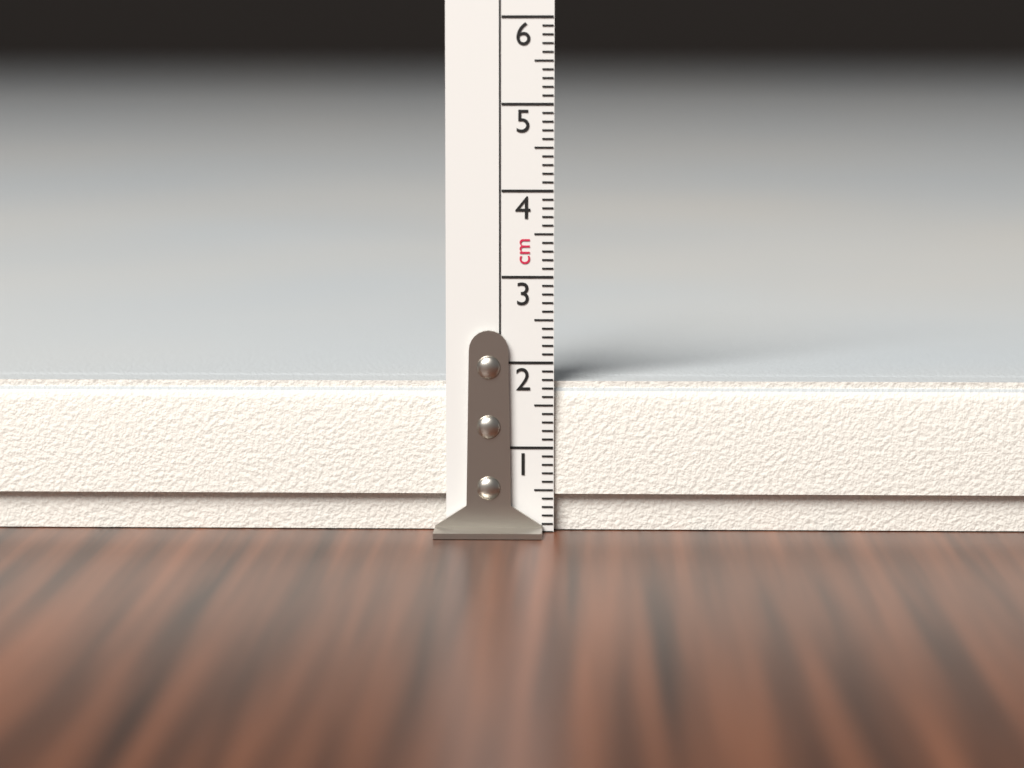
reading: 1.8 cm
